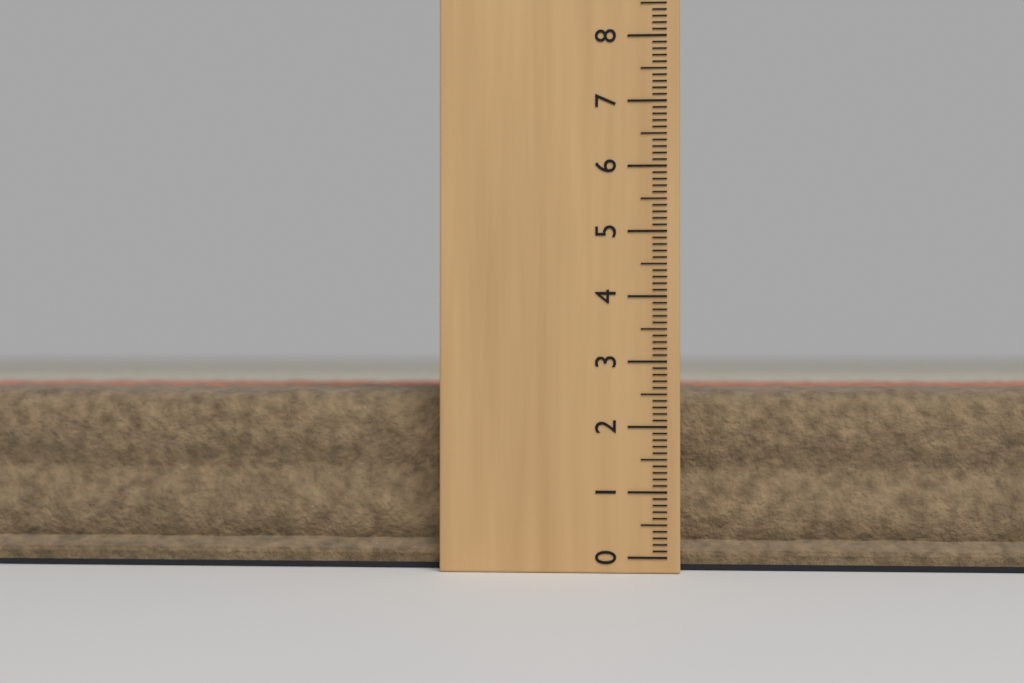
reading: 2.6 (no unit)
